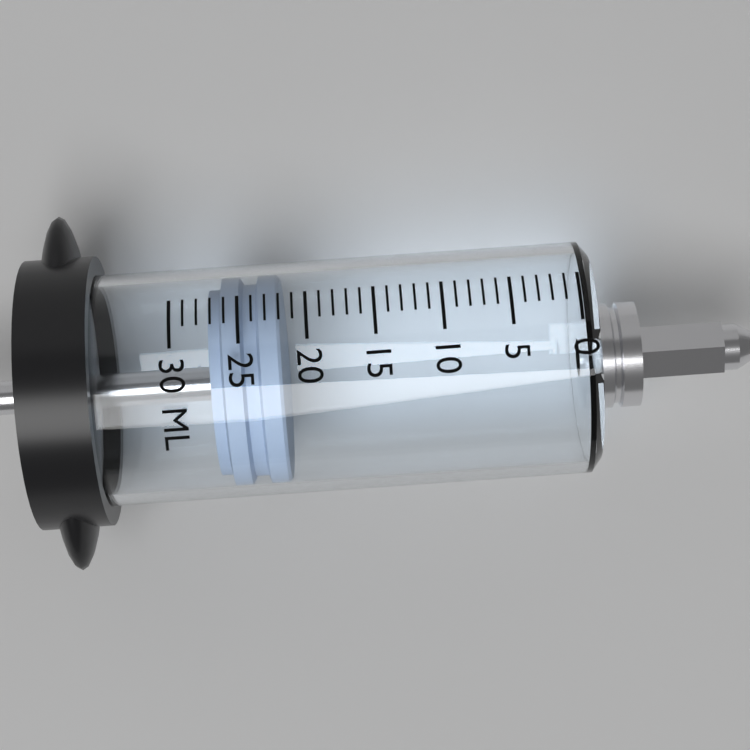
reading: 22 ml
